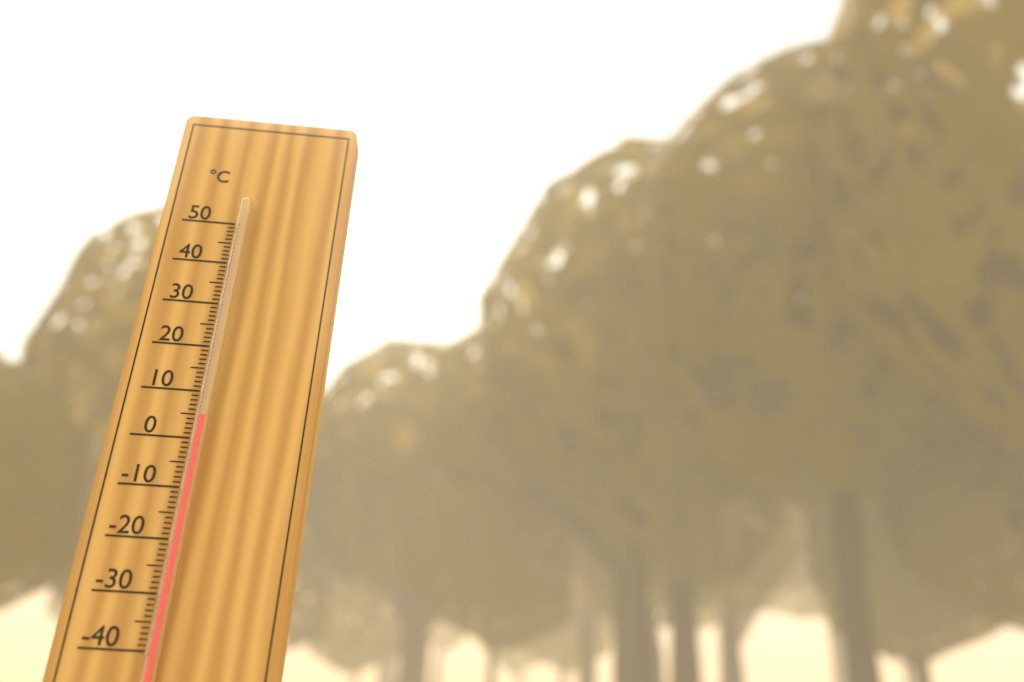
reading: 4 °C
